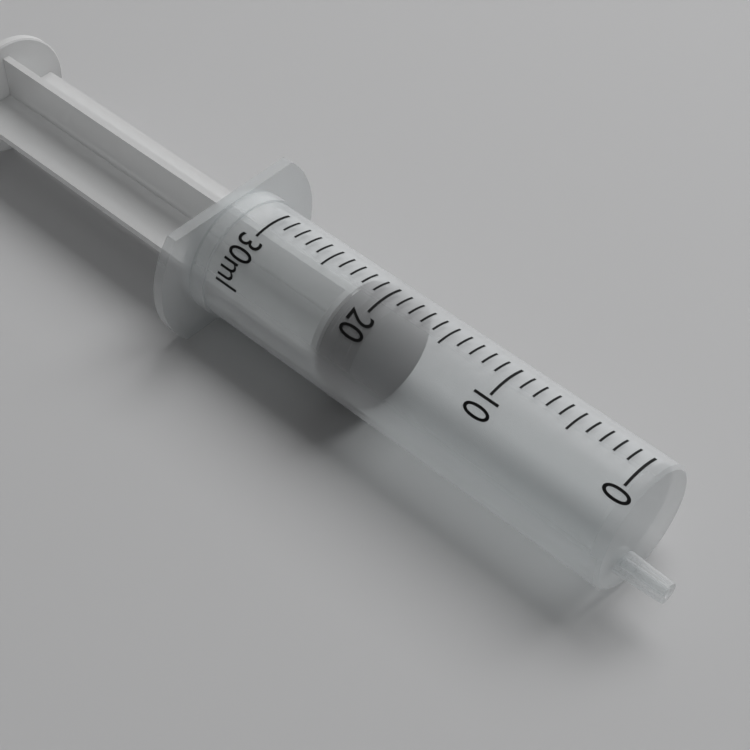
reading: 19 ml
